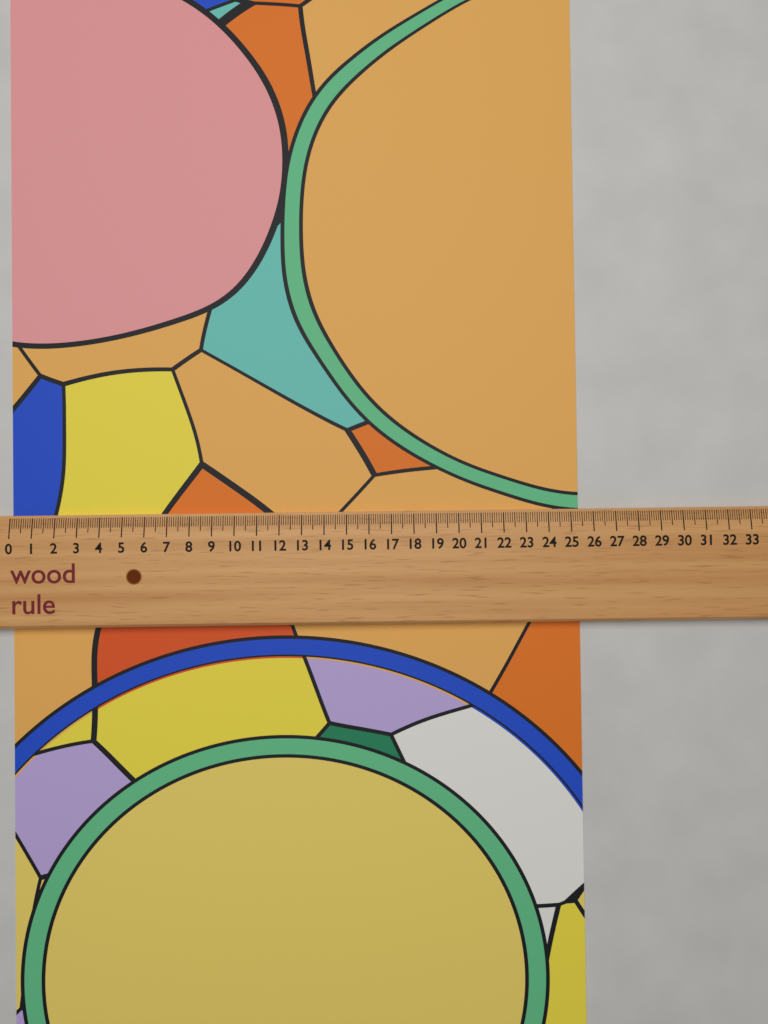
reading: 25.4 (no unit)
